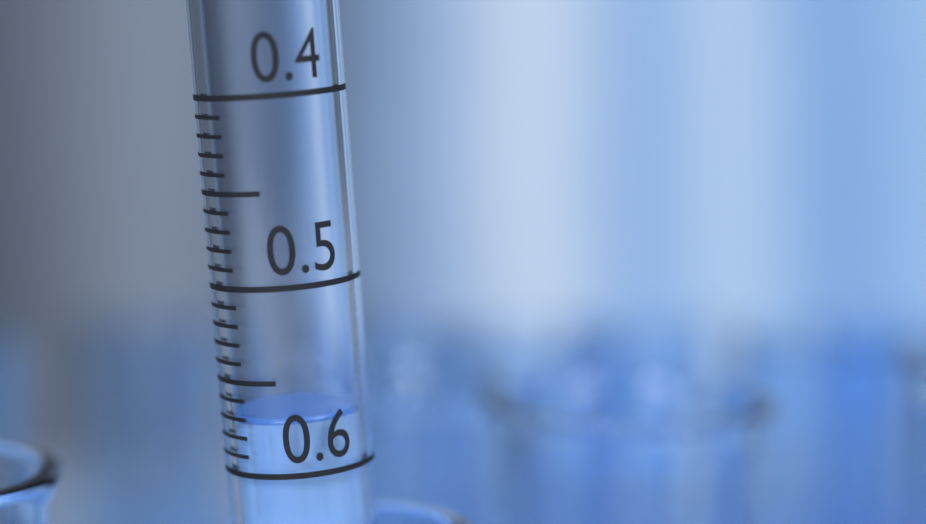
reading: 0.57 (no unit)
